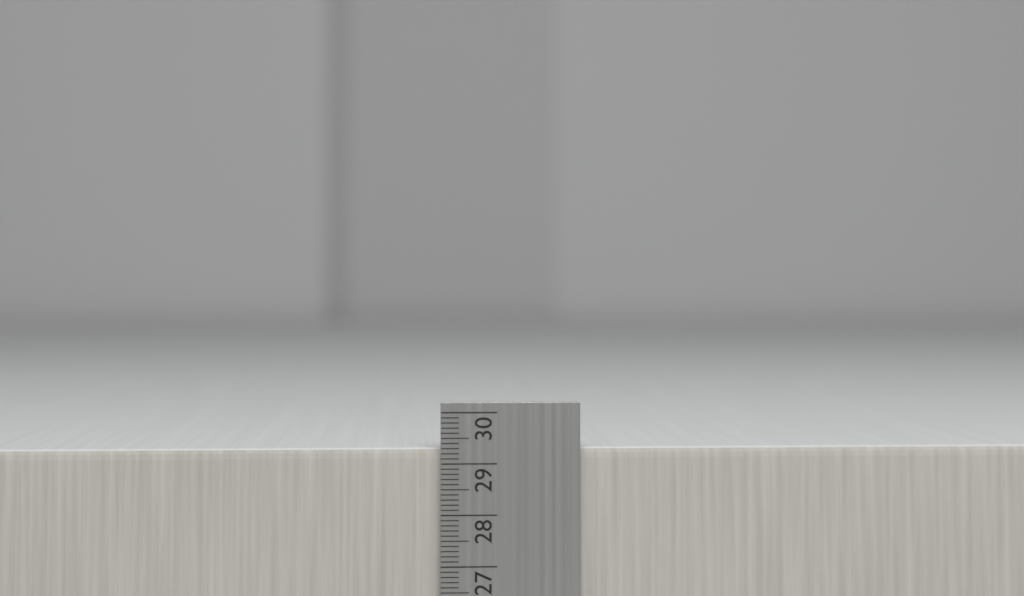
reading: 29.3 cm
